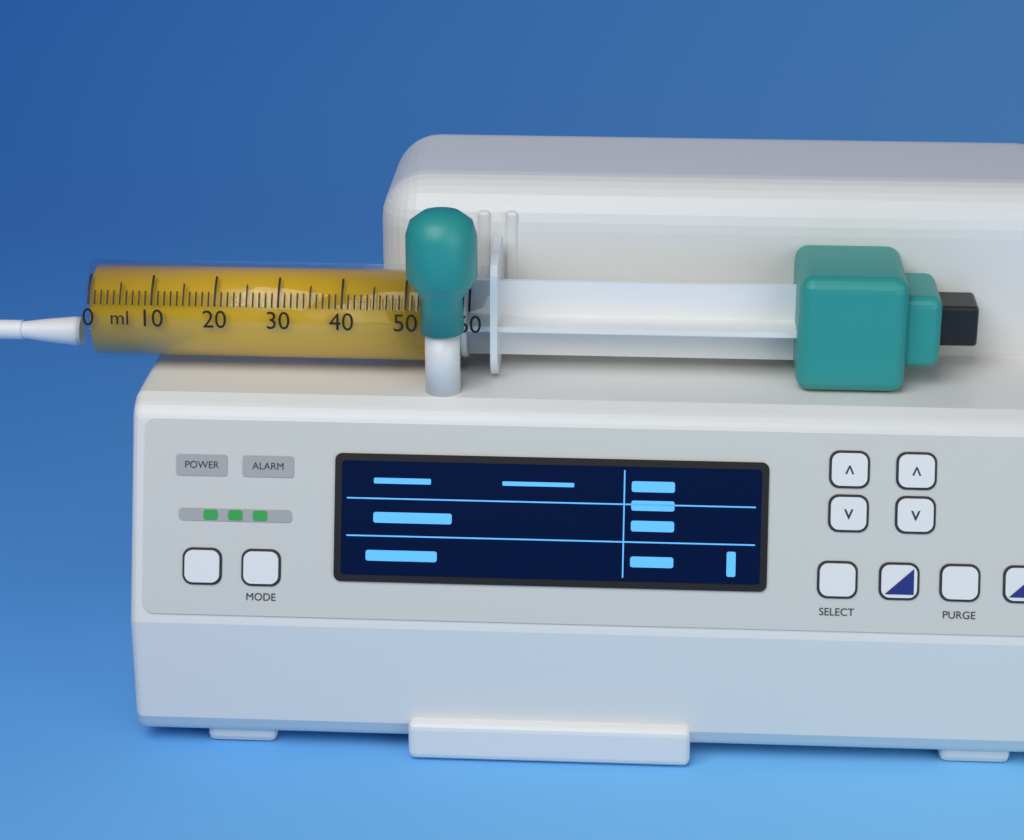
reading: 53 ml
